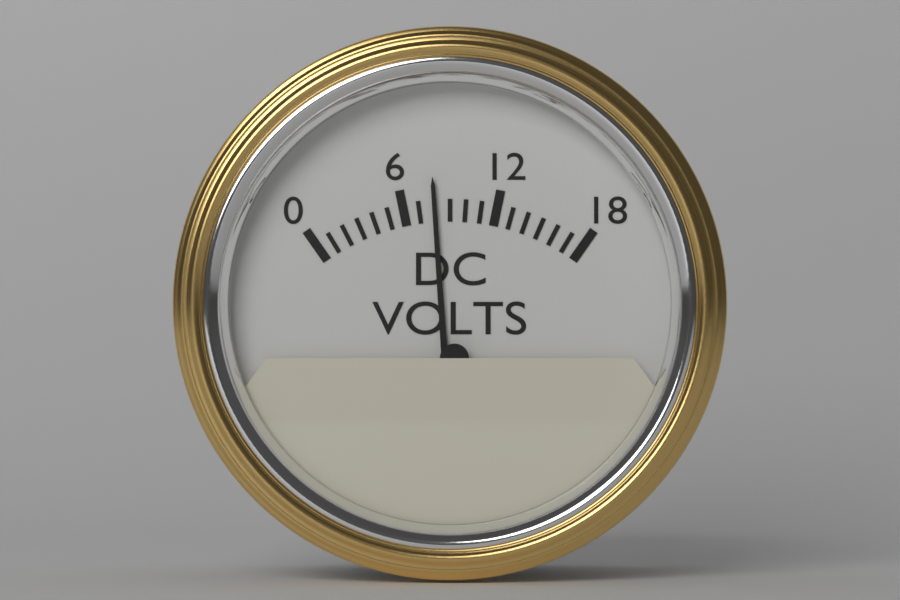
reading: 8 V
